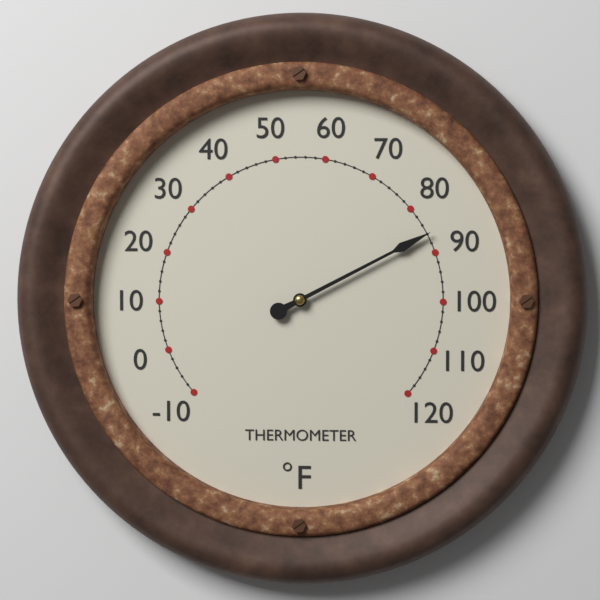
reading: 86 °F
